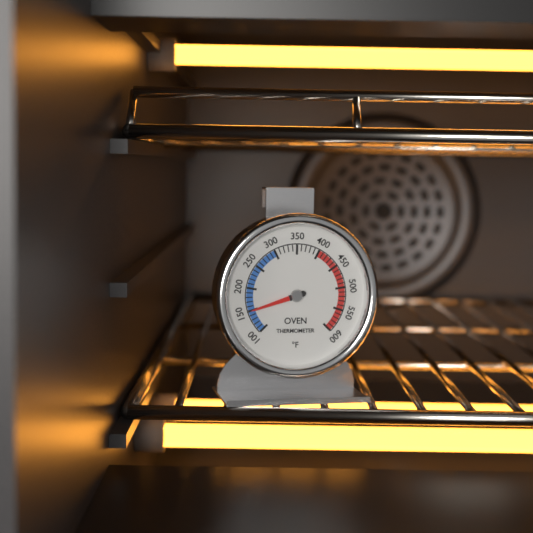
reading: 150 °F
